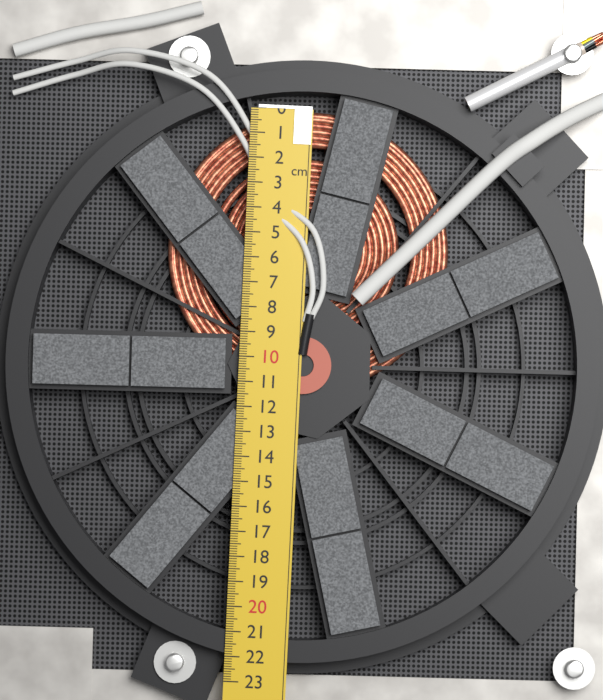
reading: 11.3 cm
